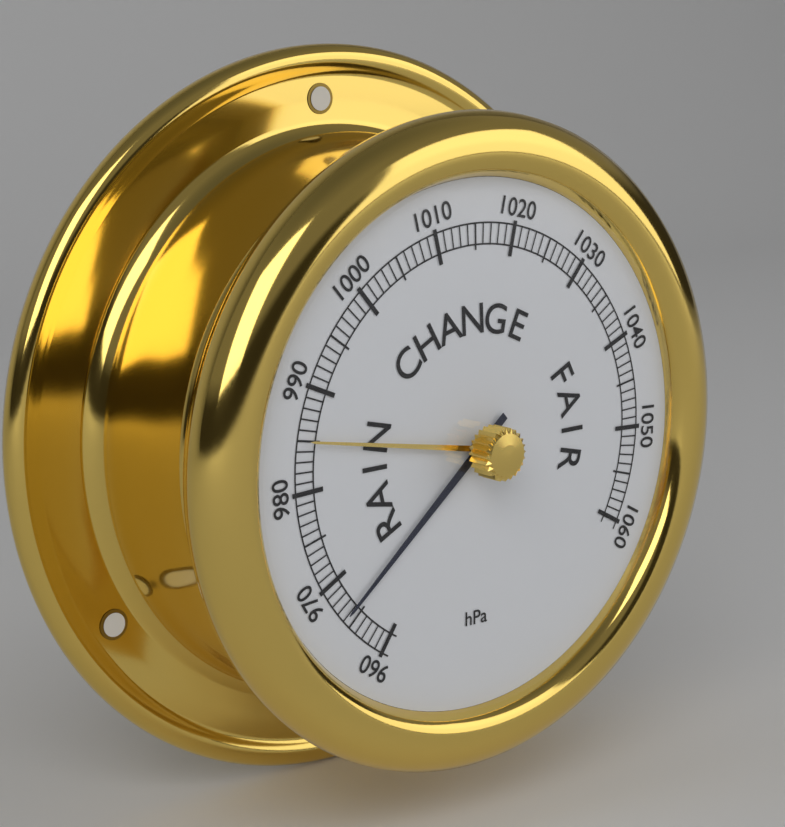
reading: 966 hPa
